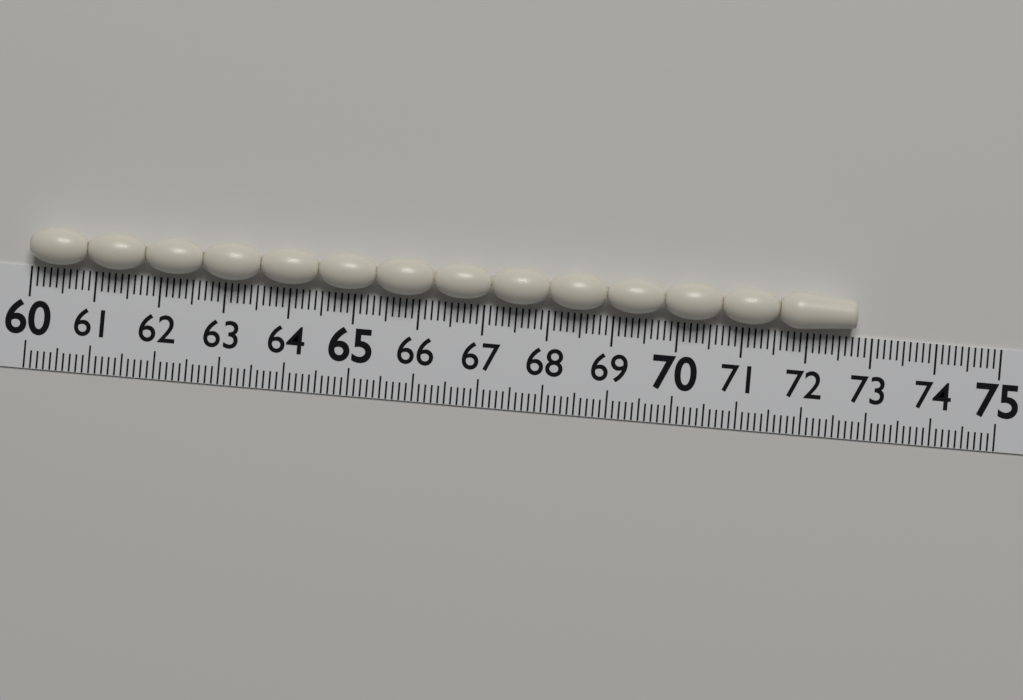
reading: 72.7 (no unit)
